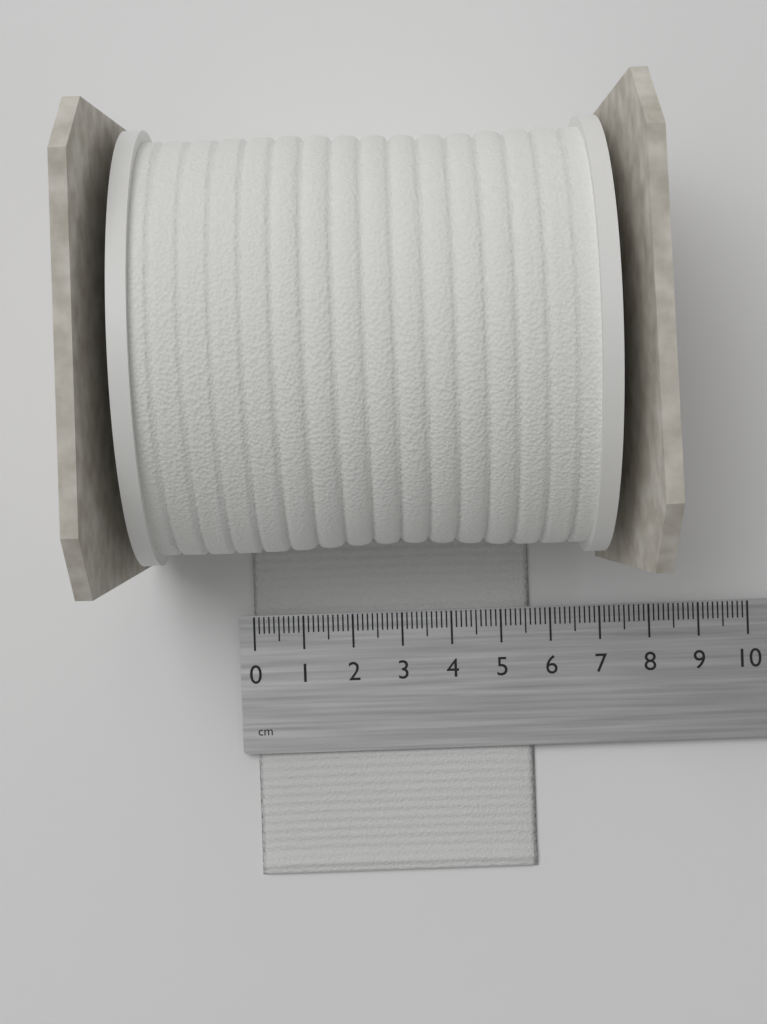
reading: 5.6 cm
